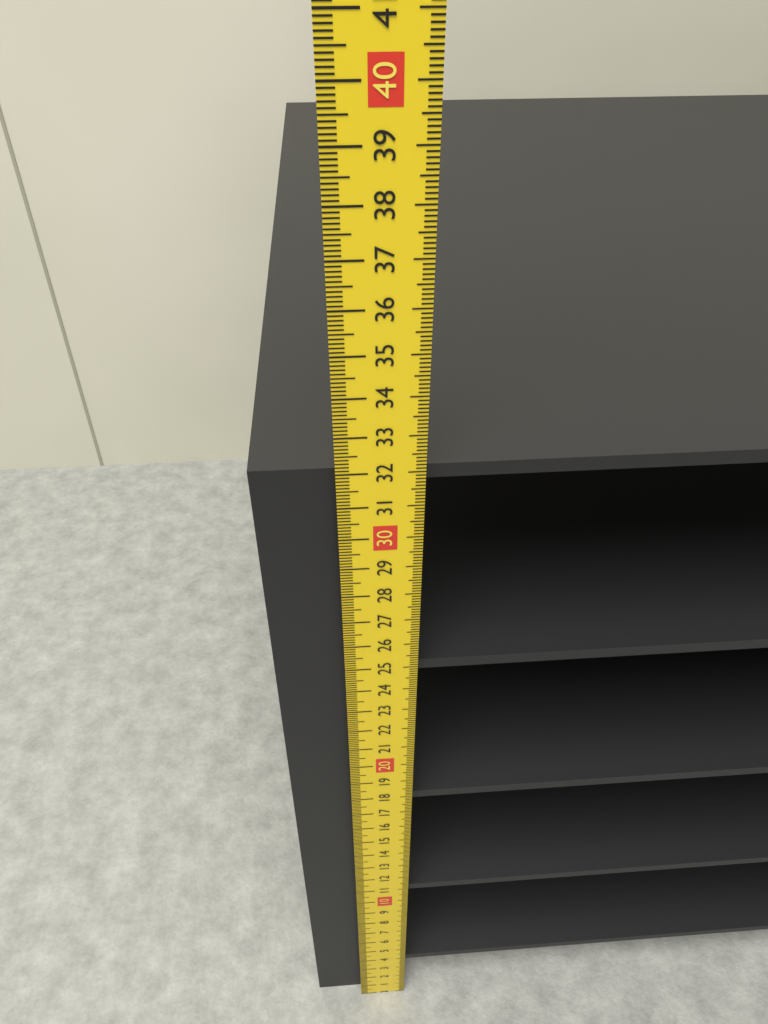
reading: 31.9 cm
